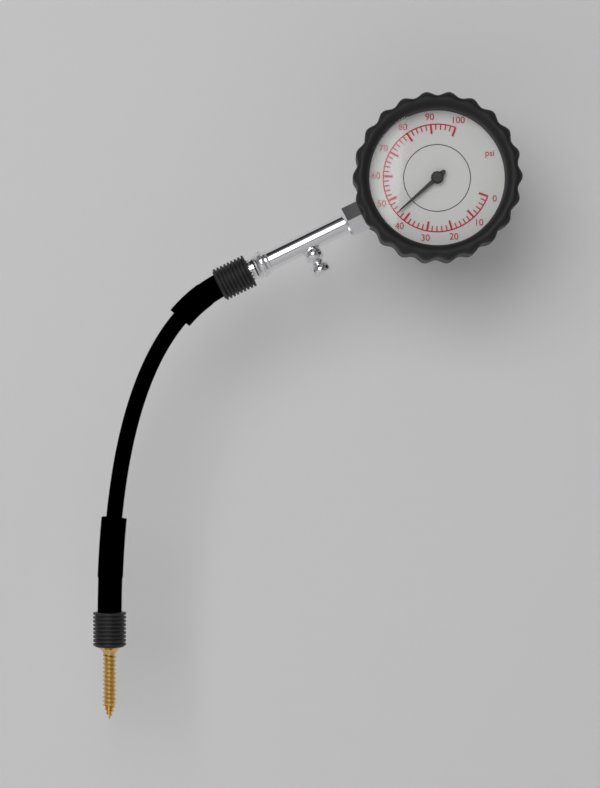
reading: 44 psi
